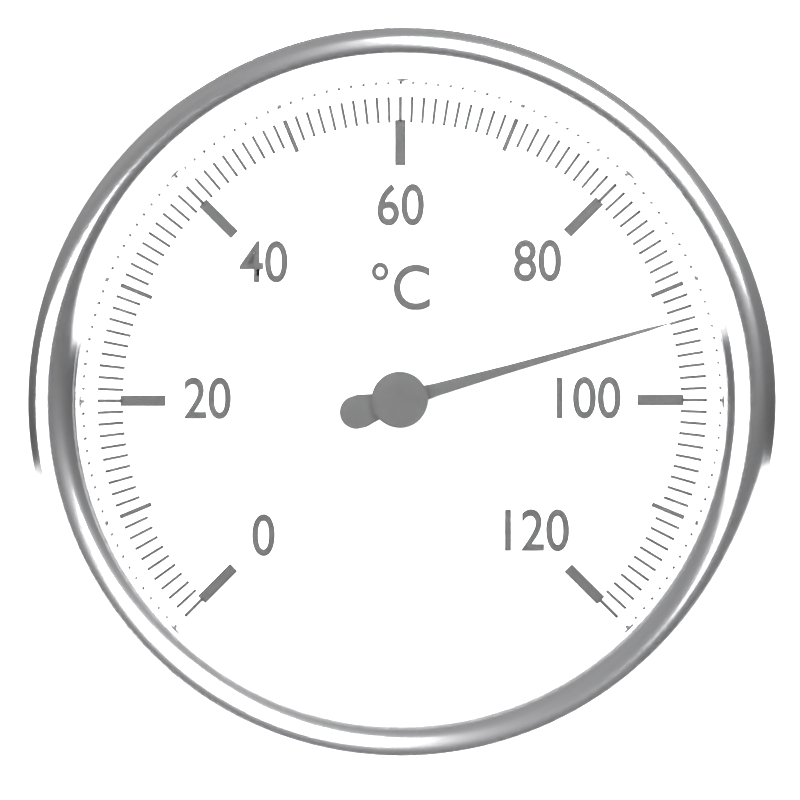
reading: 93 °C
